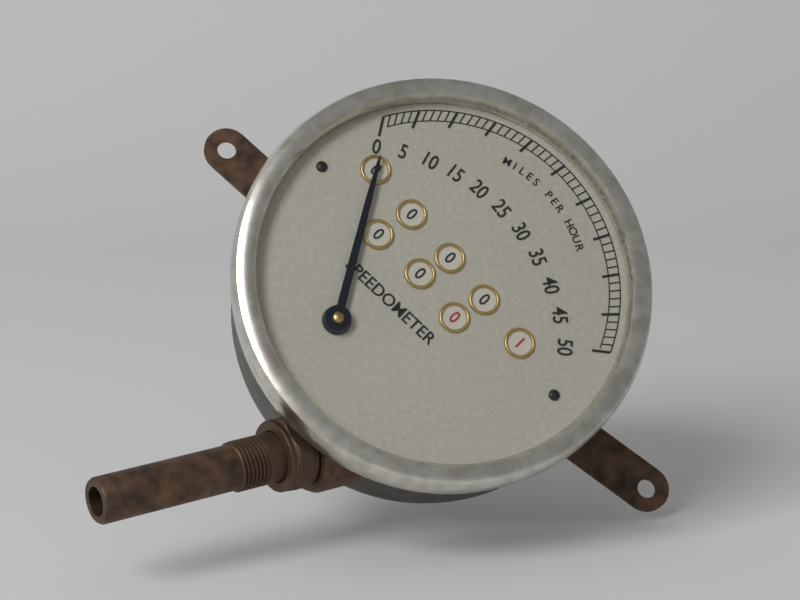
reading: 1 mph
